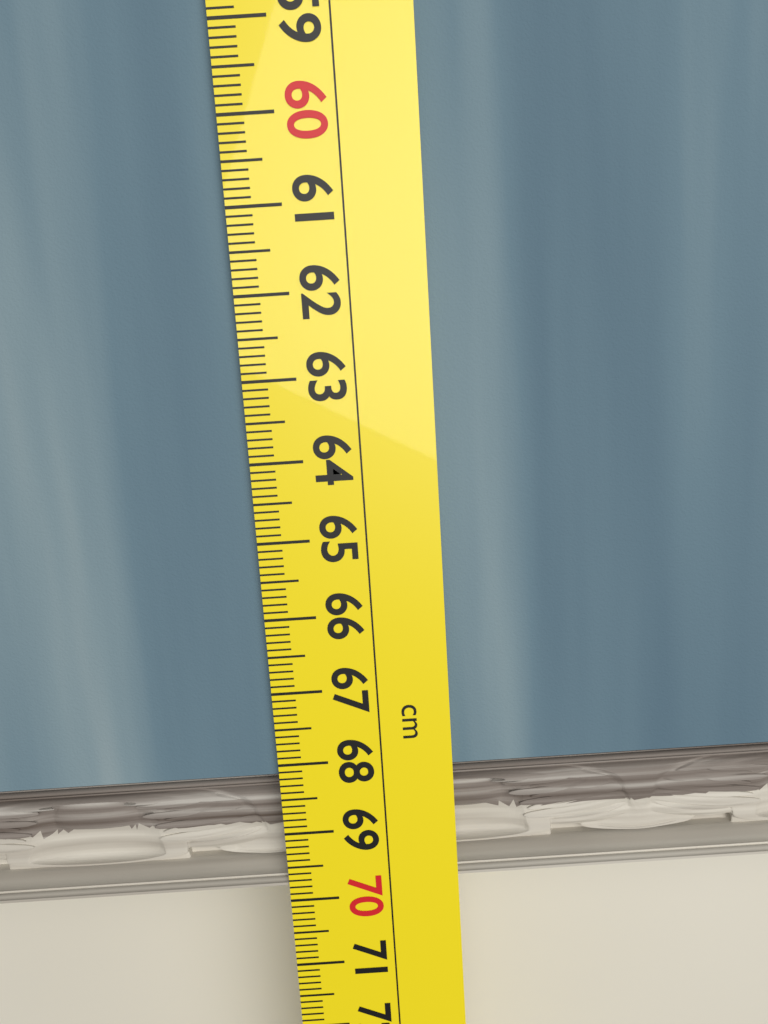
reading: 69.8 cm
